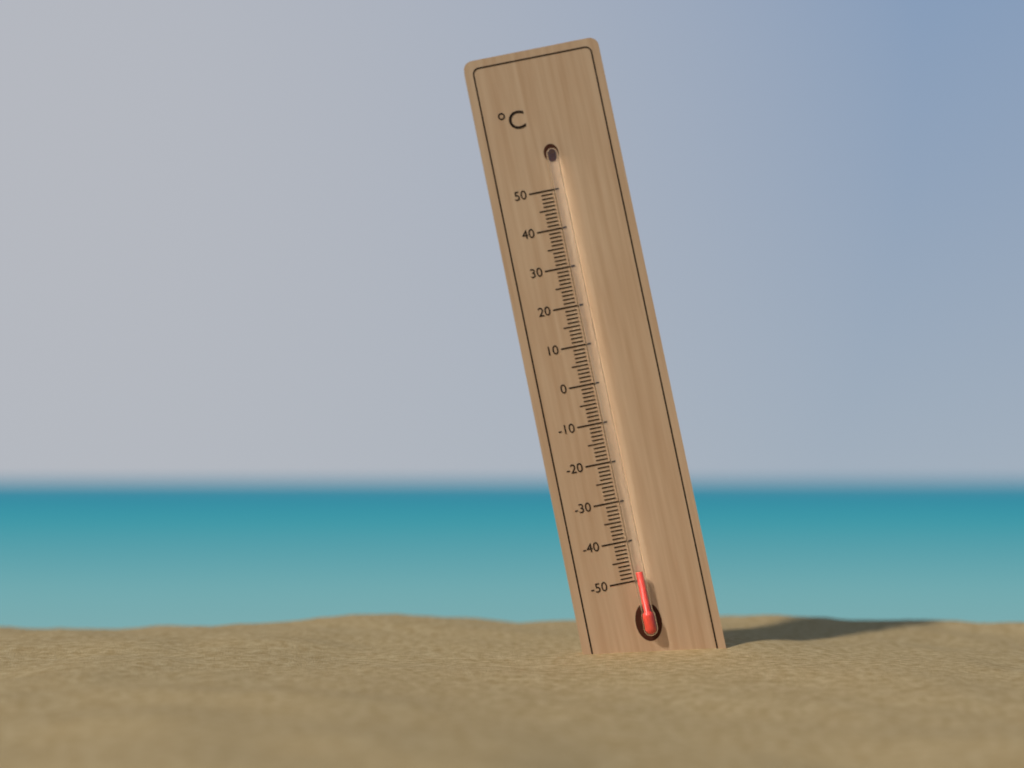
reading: -48 °C
